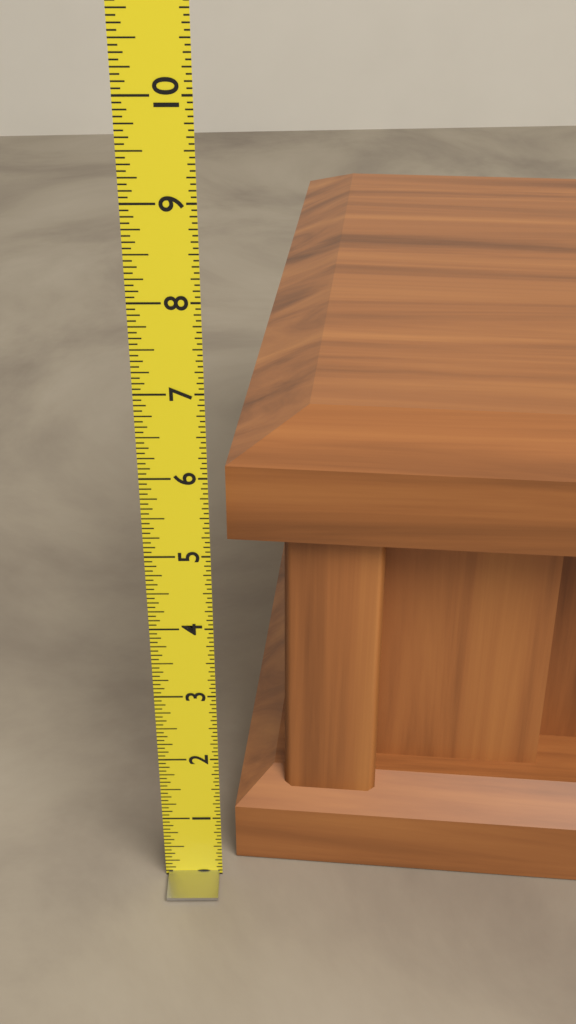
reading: 6.3750 (no unit)
